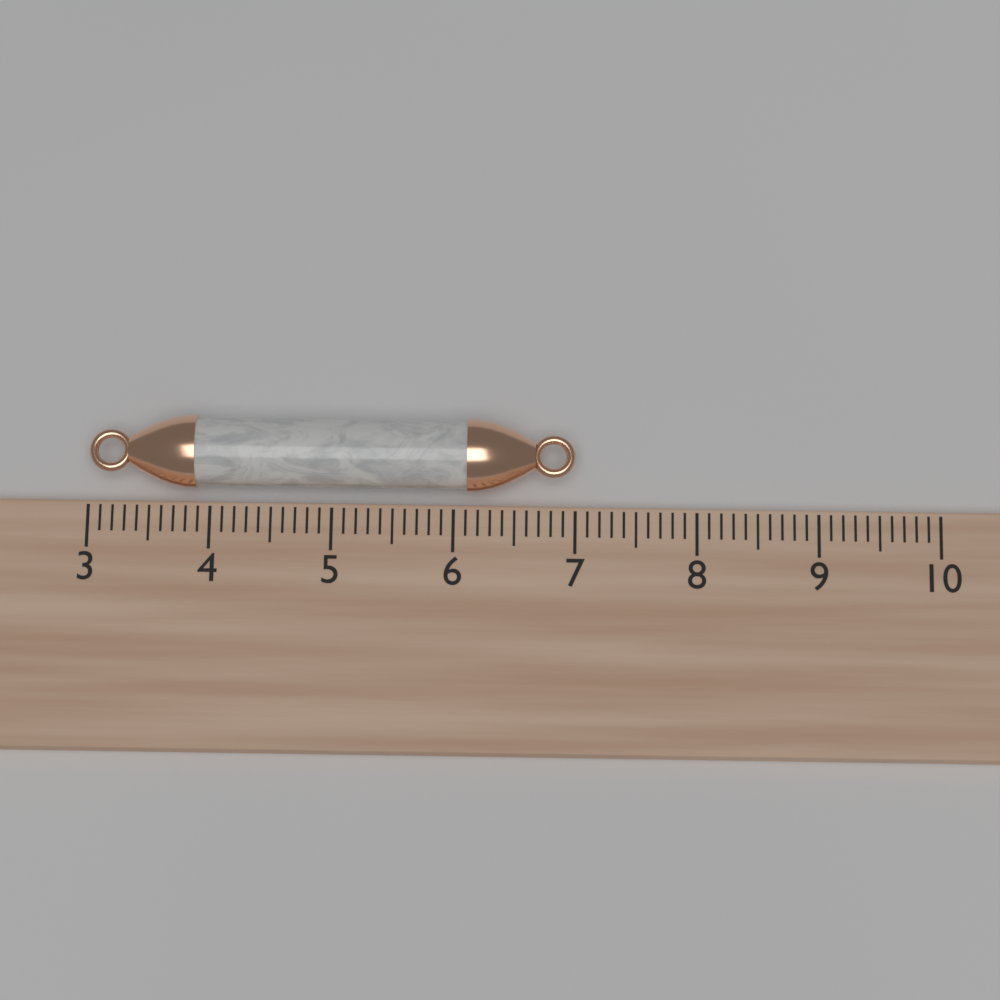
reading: 7.0 (no unit)
